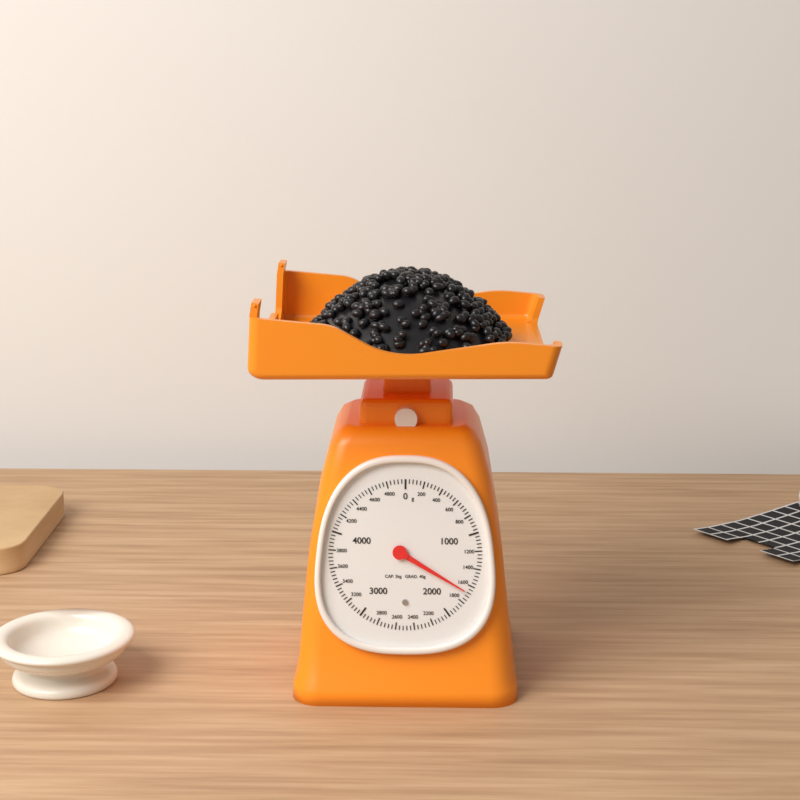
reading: 1680 g
